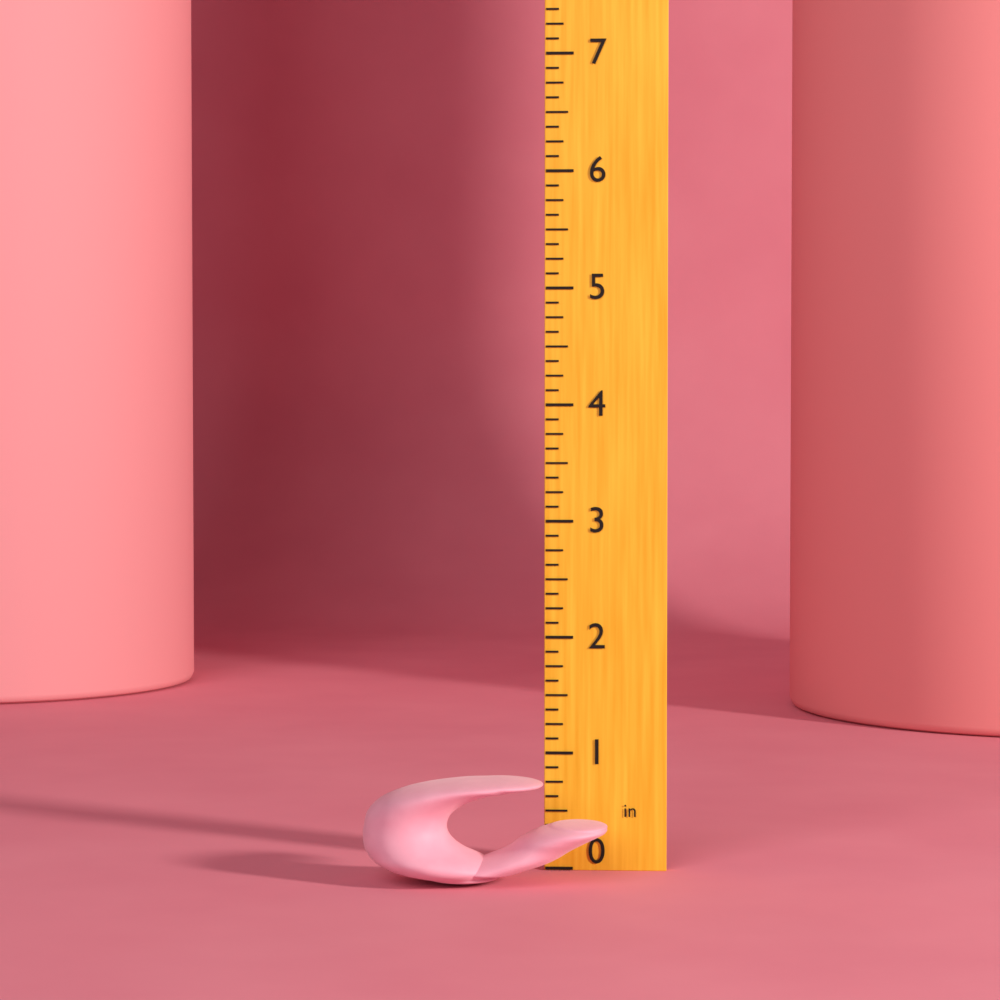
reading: 0.875 in
